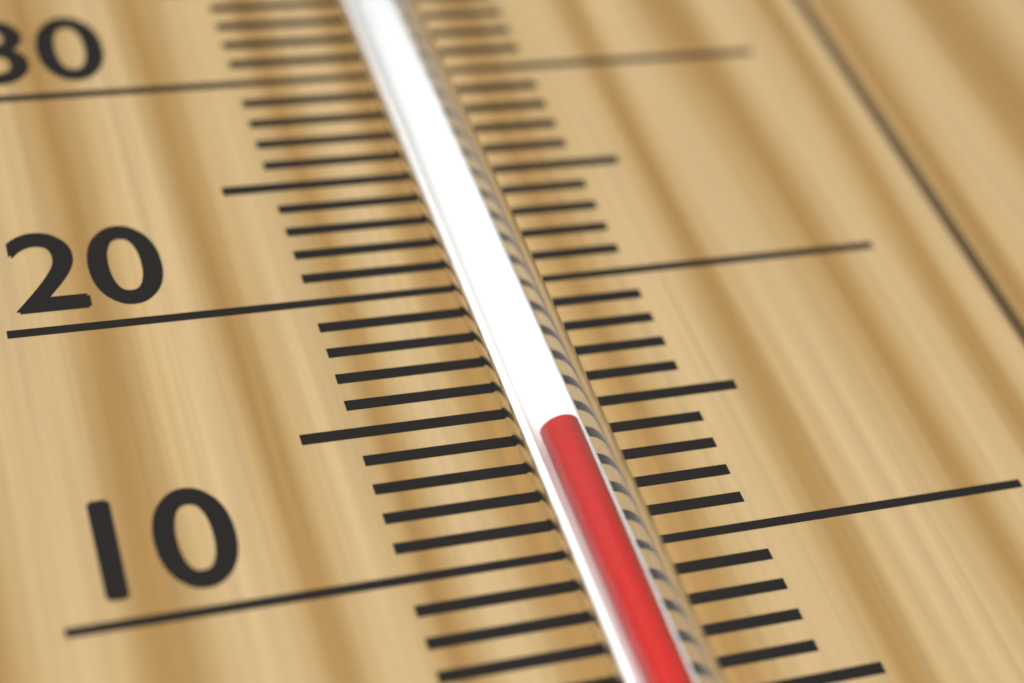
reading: 13 °C
